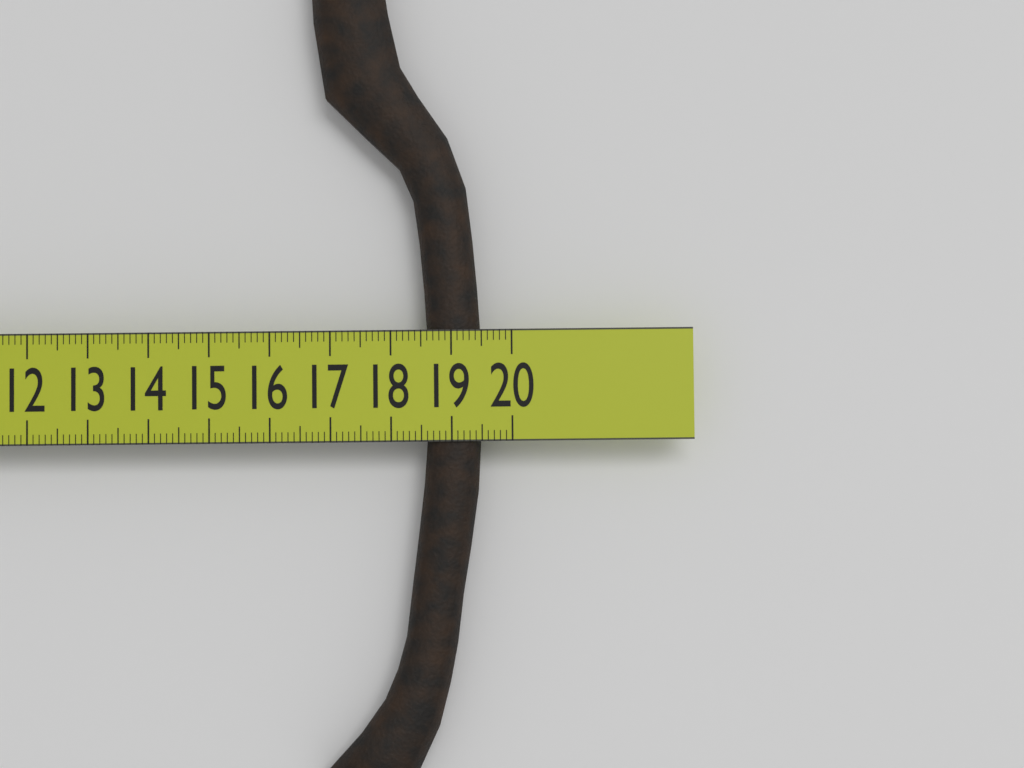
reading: 19.5 cm
